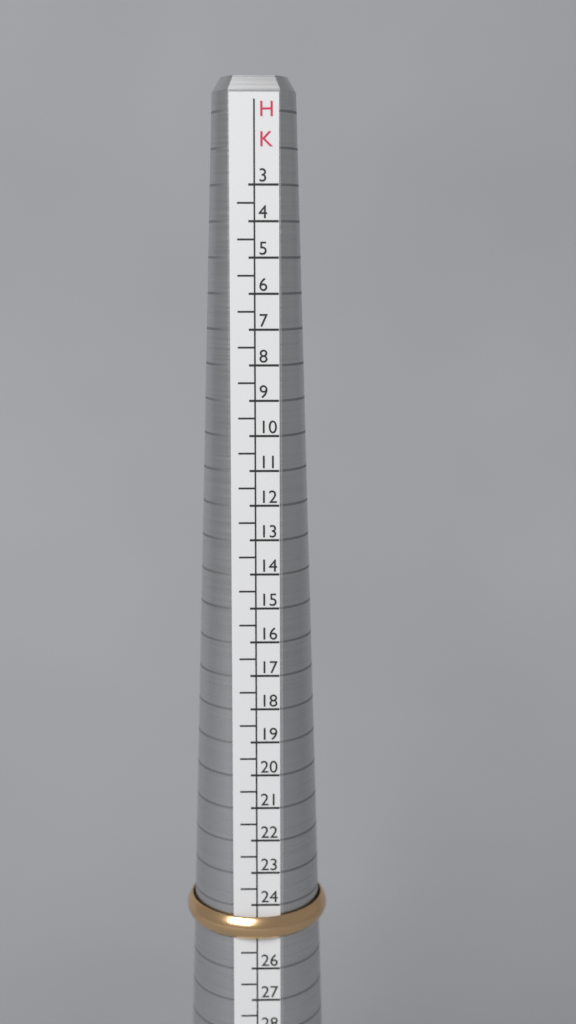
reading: 25.0 HK
